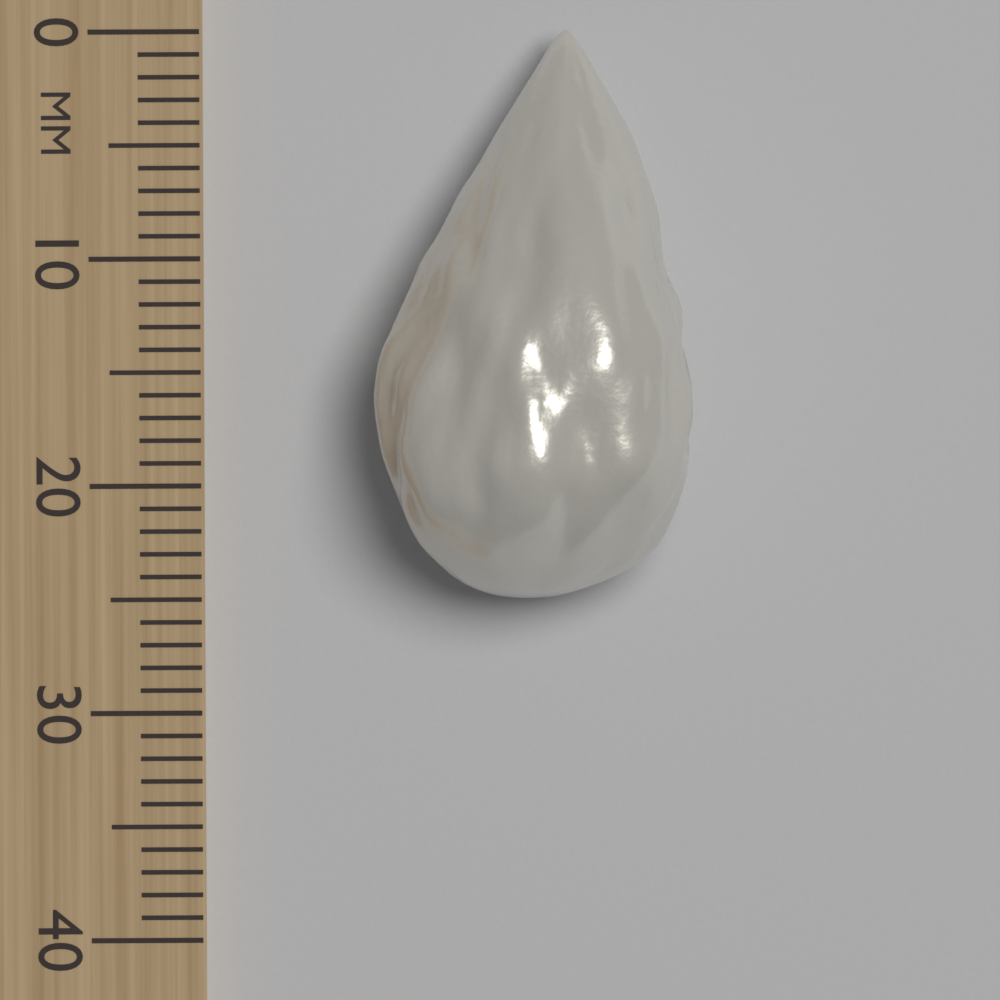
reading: 25 mm
